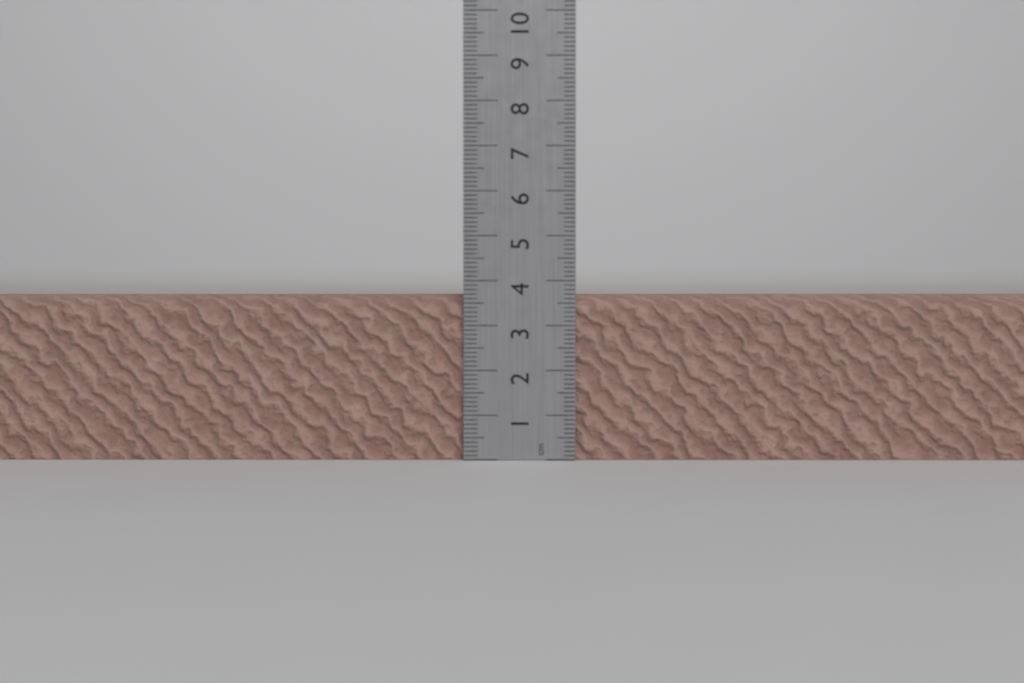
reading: 3.7 cm
